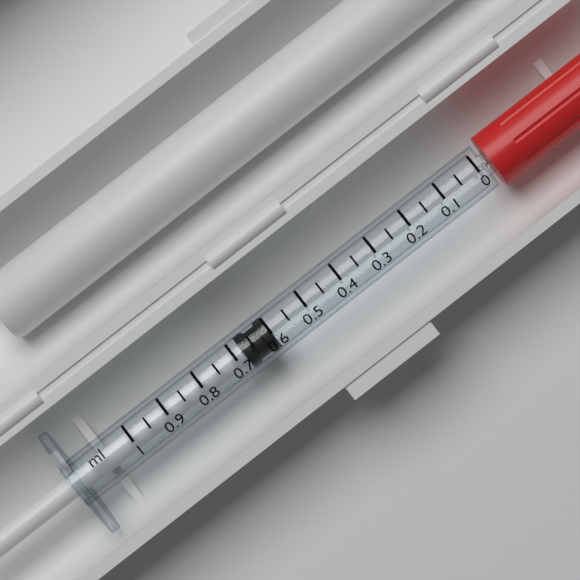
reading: 0.60 ml
